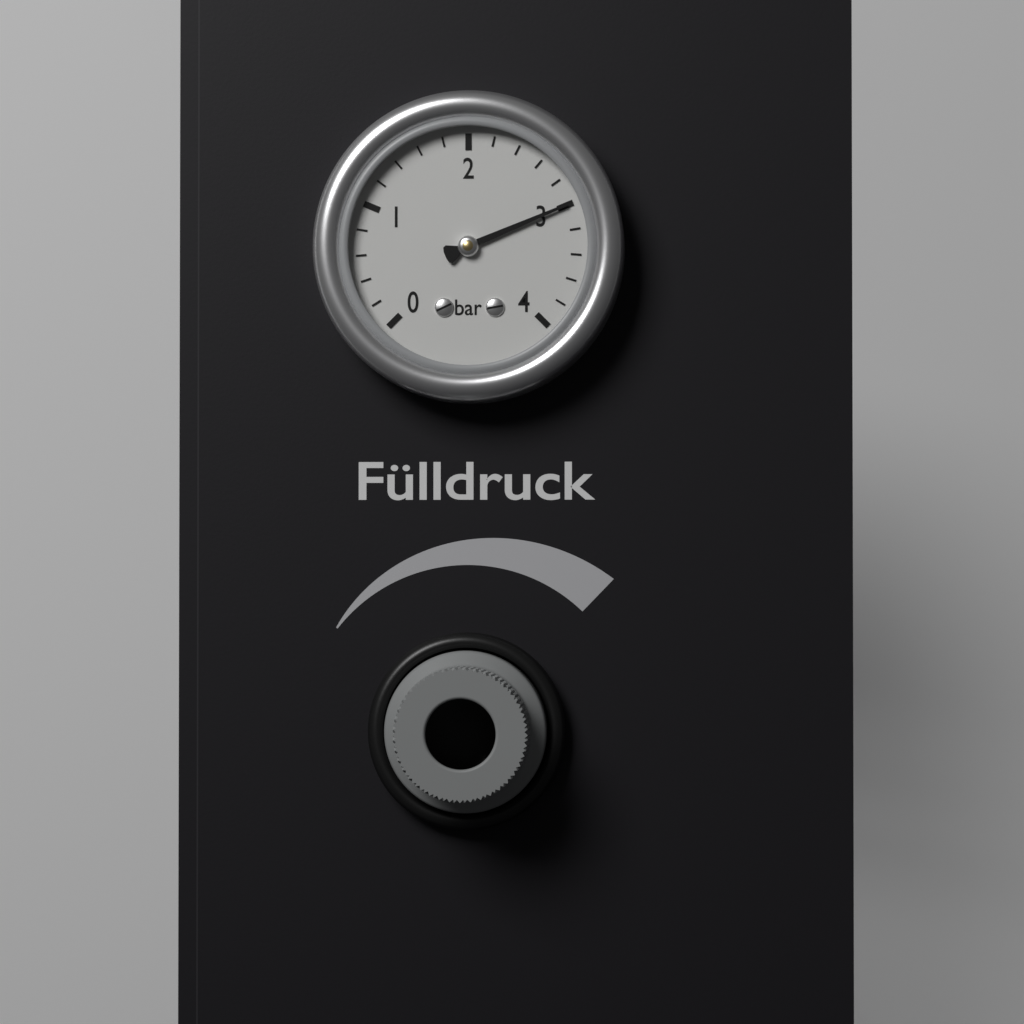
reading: 3.0 bar
